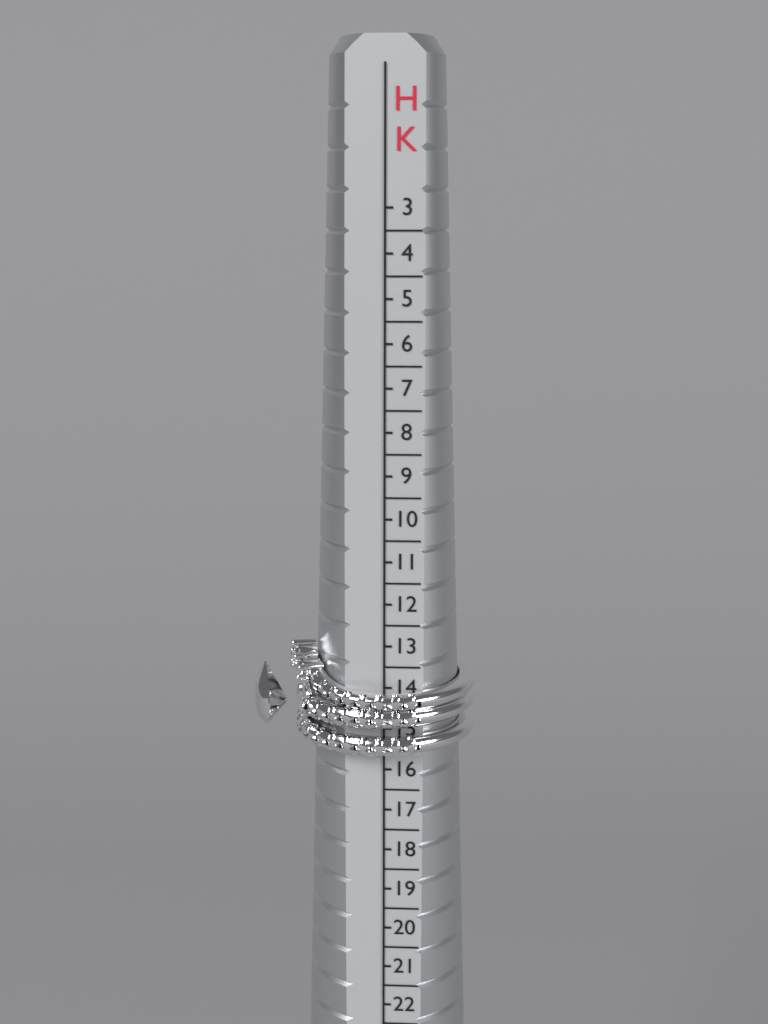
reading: 15.5 HK
